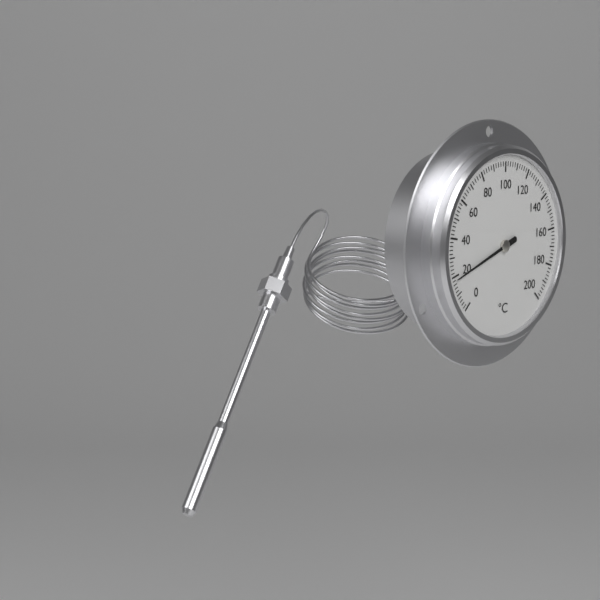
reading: 18 °C
